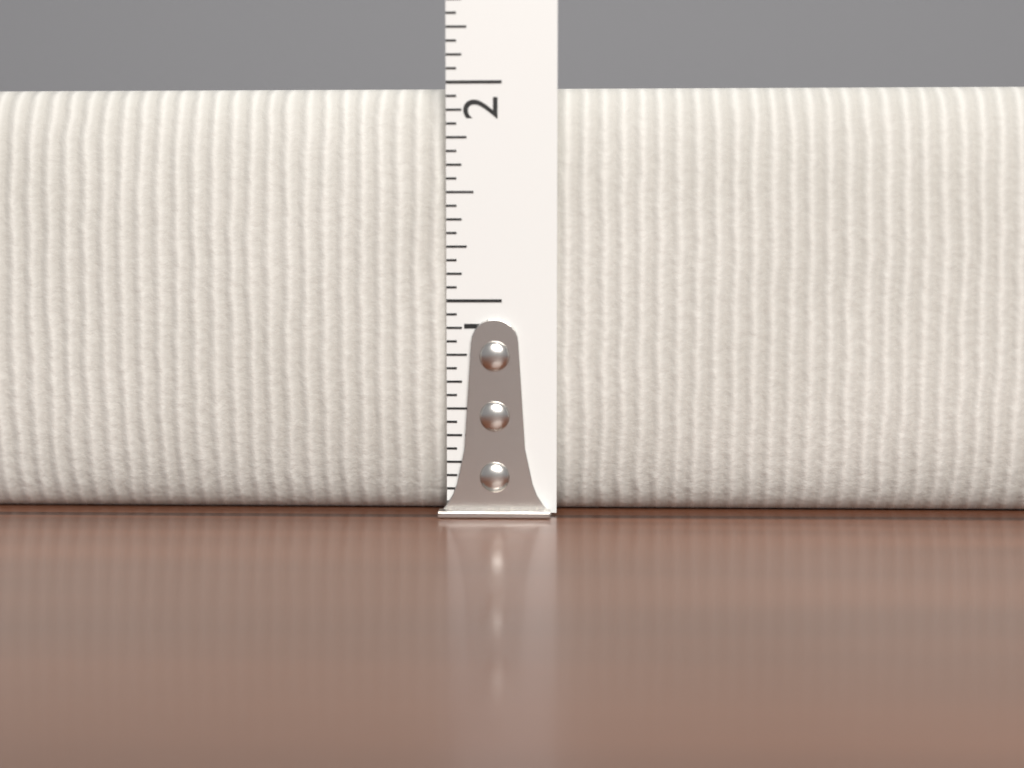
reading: 2.0000 in
